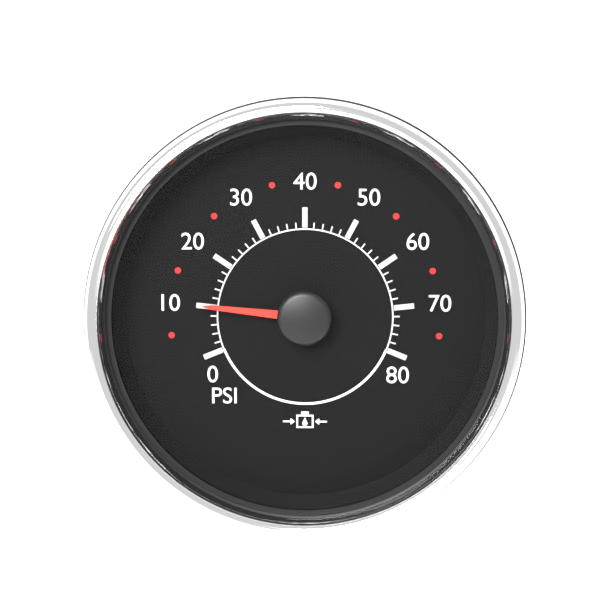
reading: 10 psi
